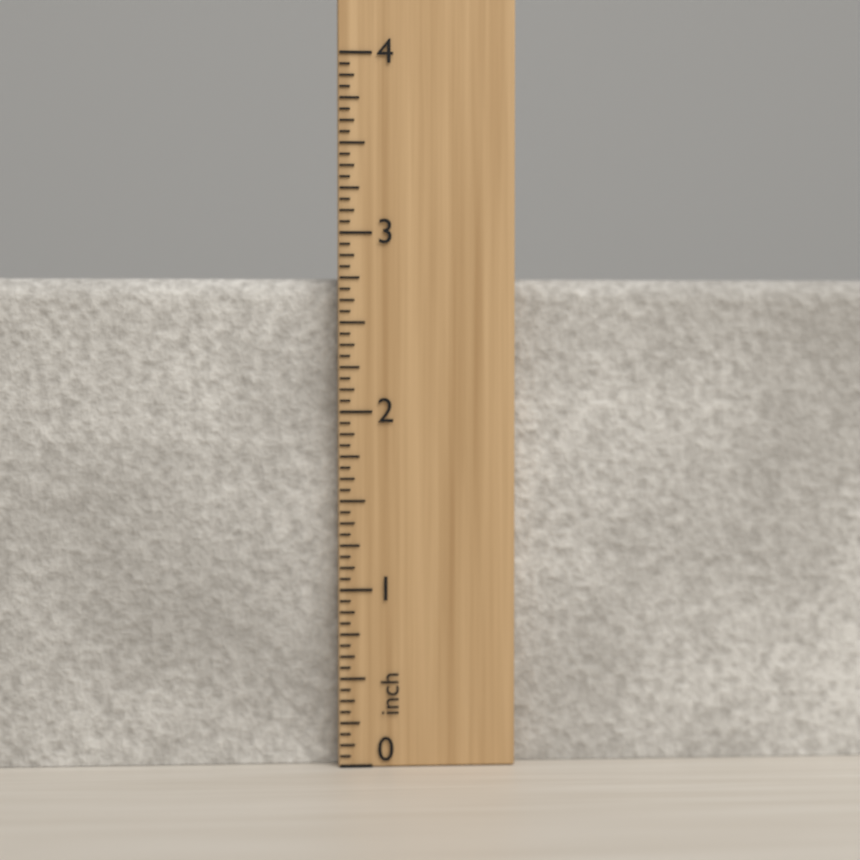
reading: 2.7500 inch
